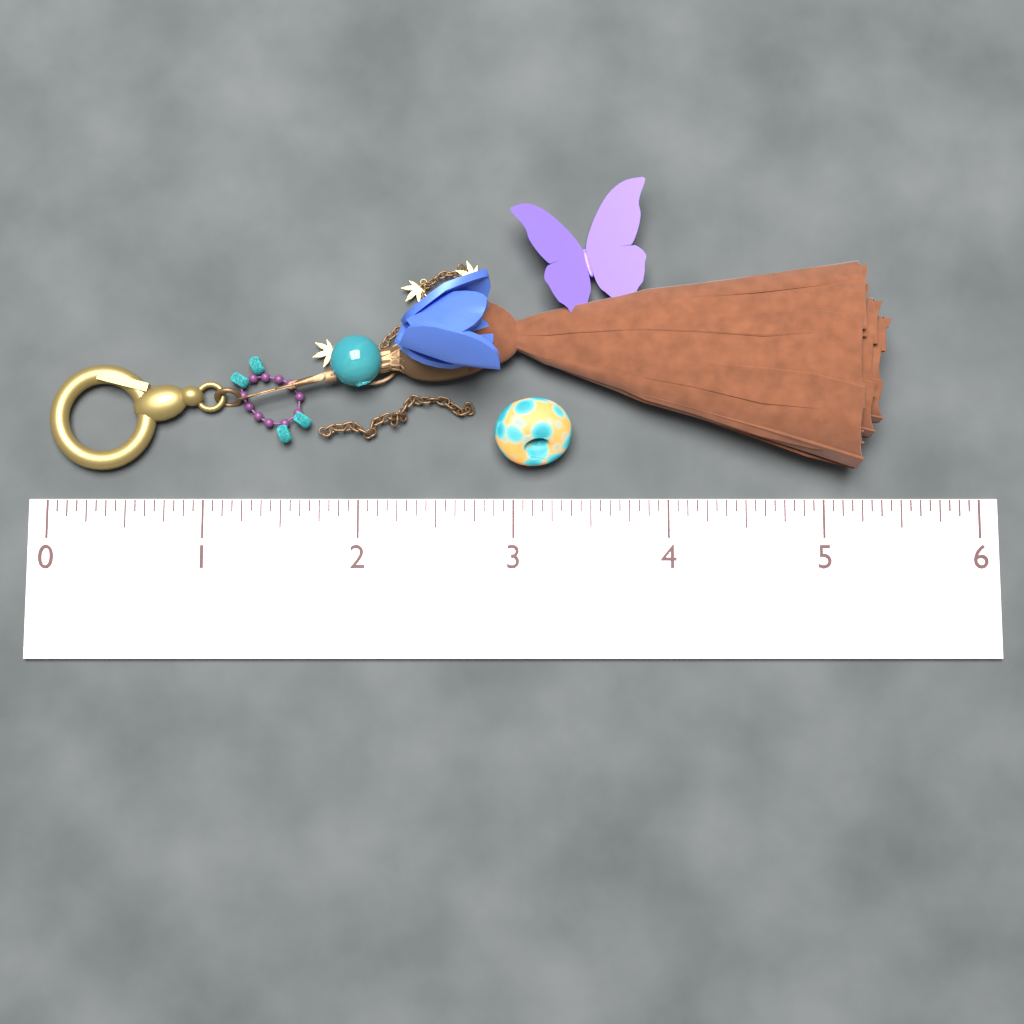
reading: 5.4000 (no unit)
